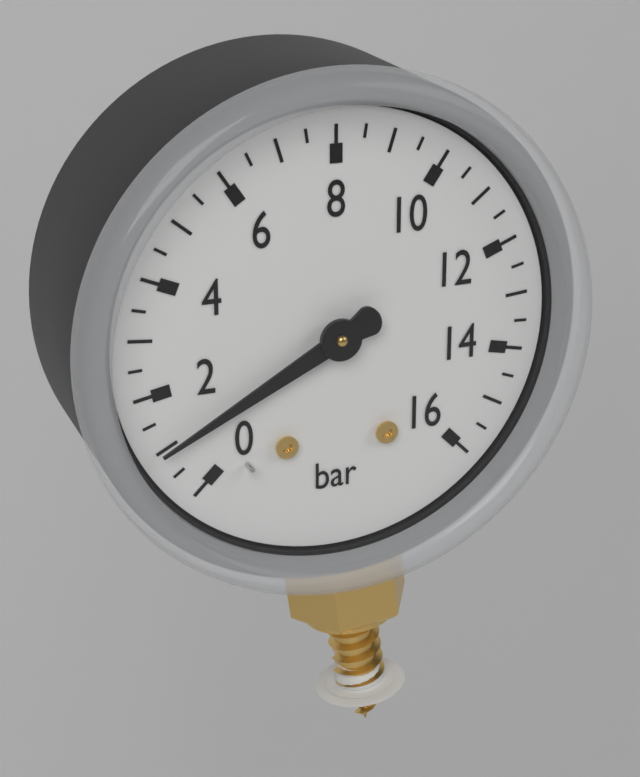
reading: 1.0 bar
